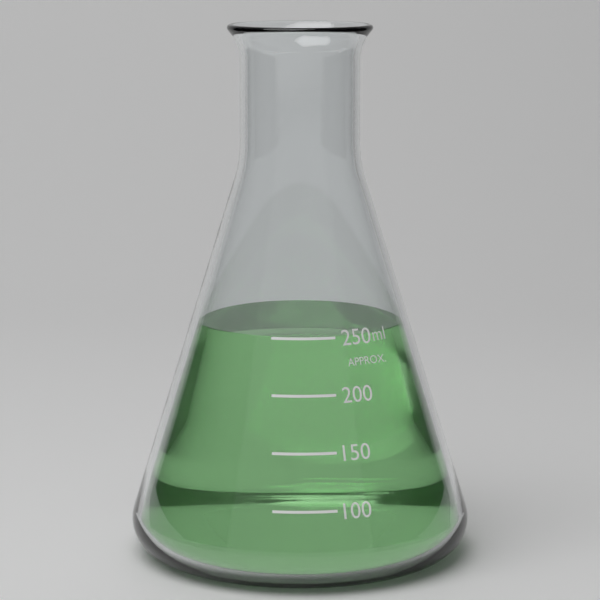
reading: 250 ml
